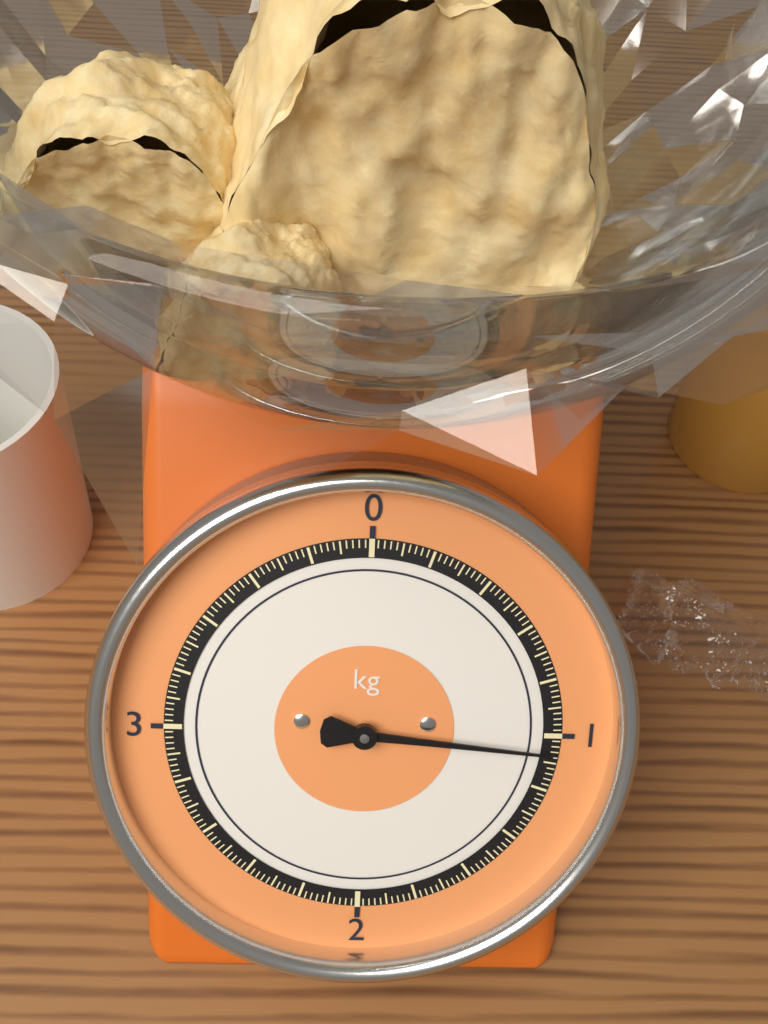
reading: 1.06 kg
